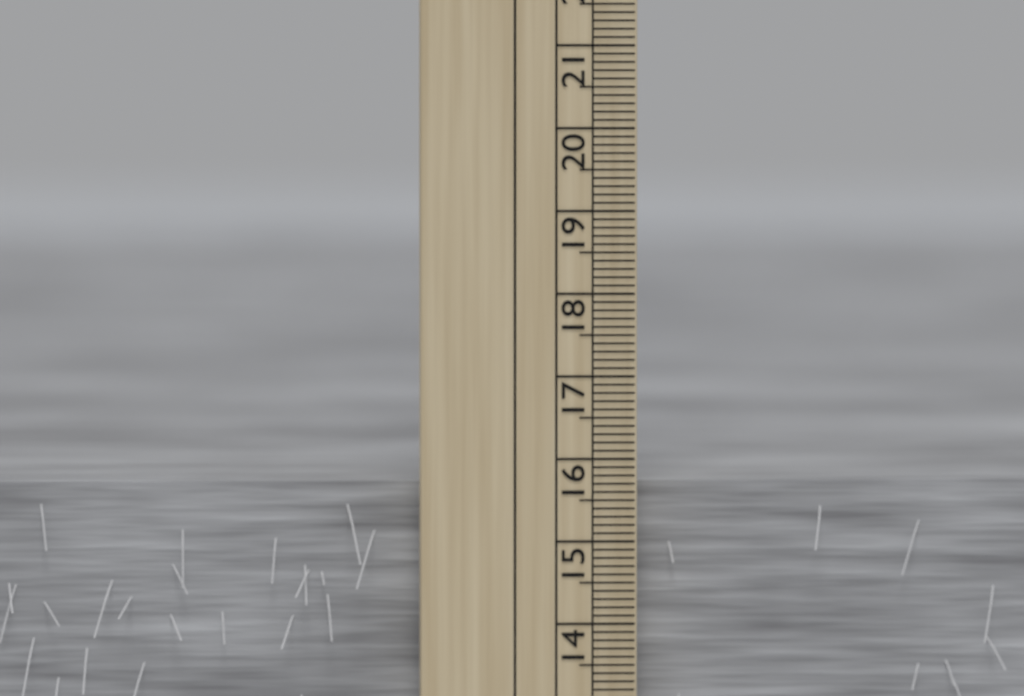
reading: 15.7 cm
